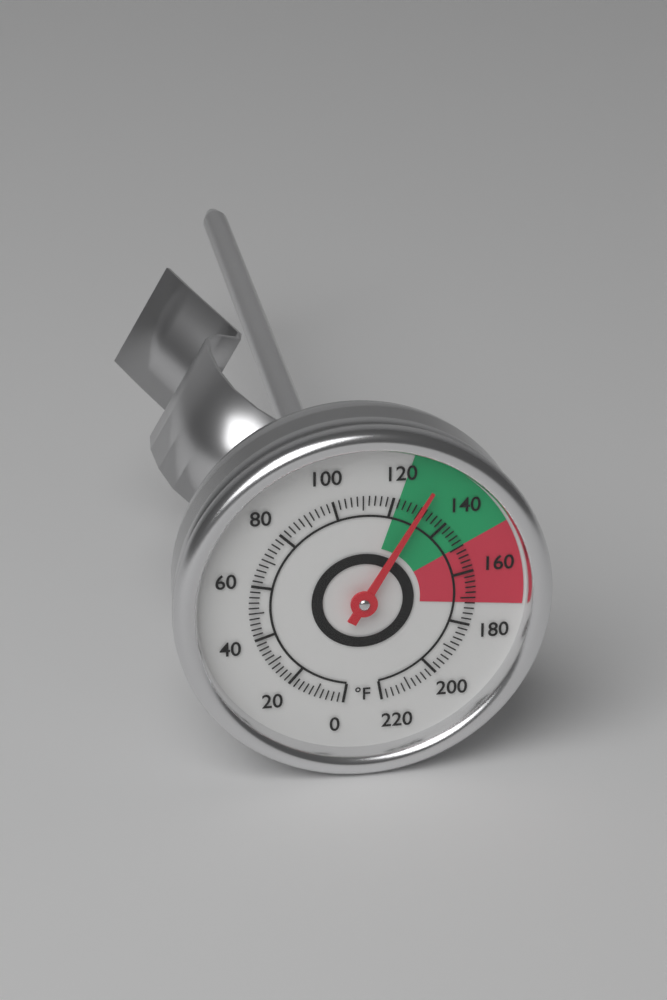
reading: 130 °F
